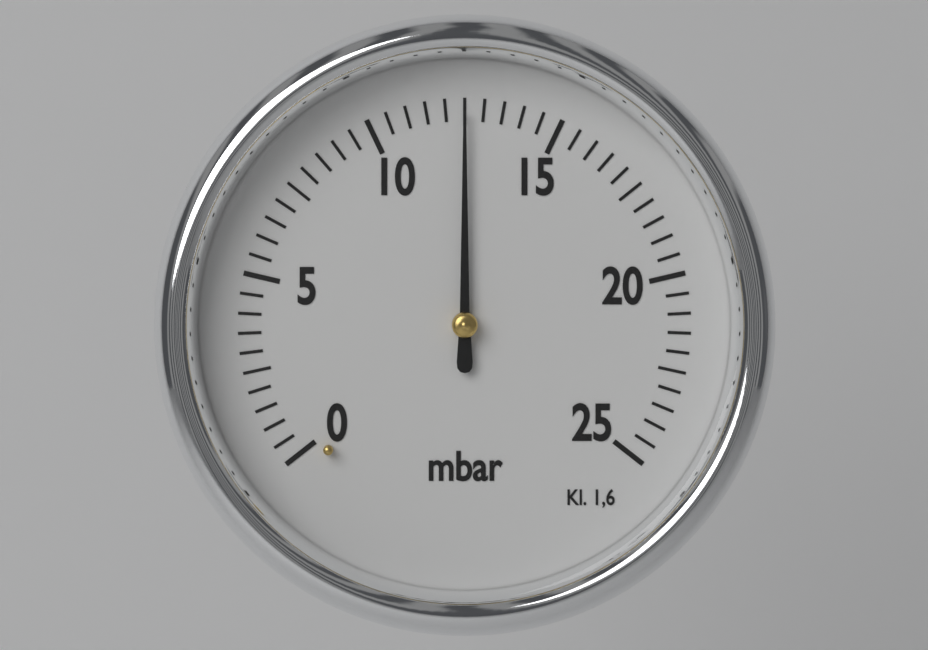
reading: 12.5 mbar
